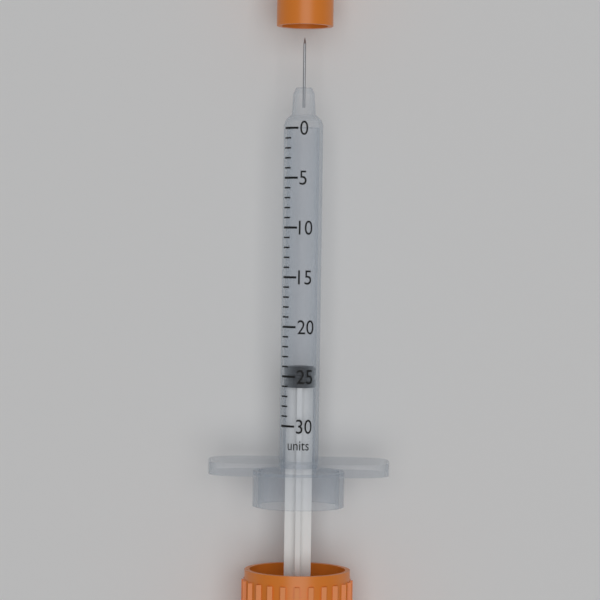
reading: 24 units
